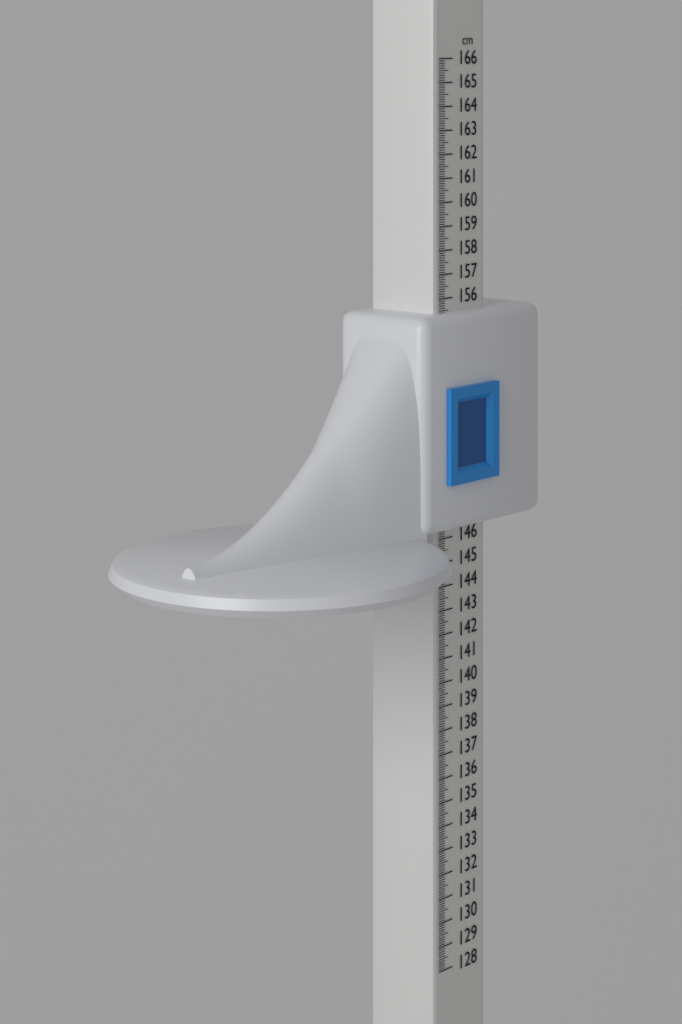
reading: 155.4 cm
